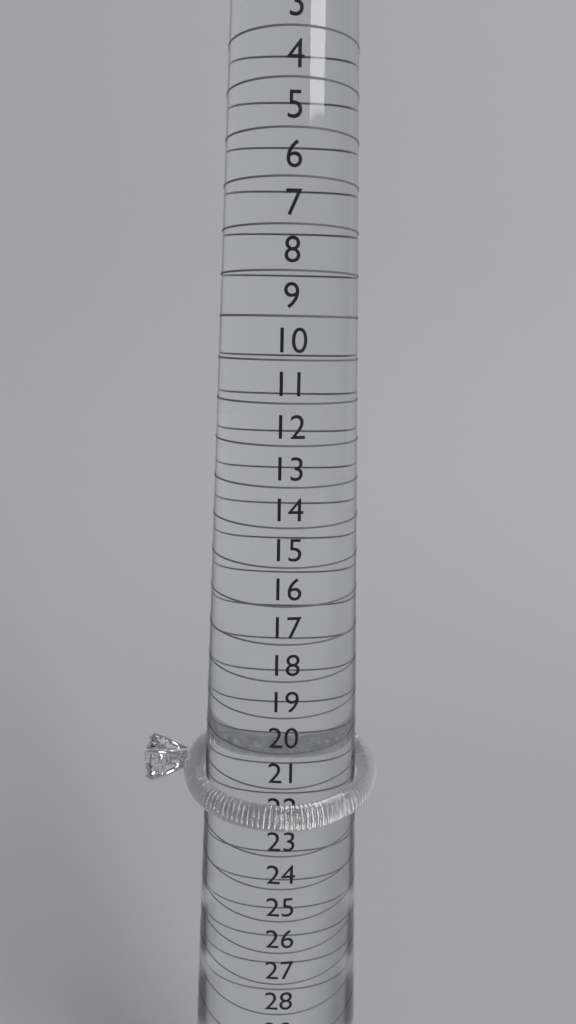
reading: 22 (no unit)
